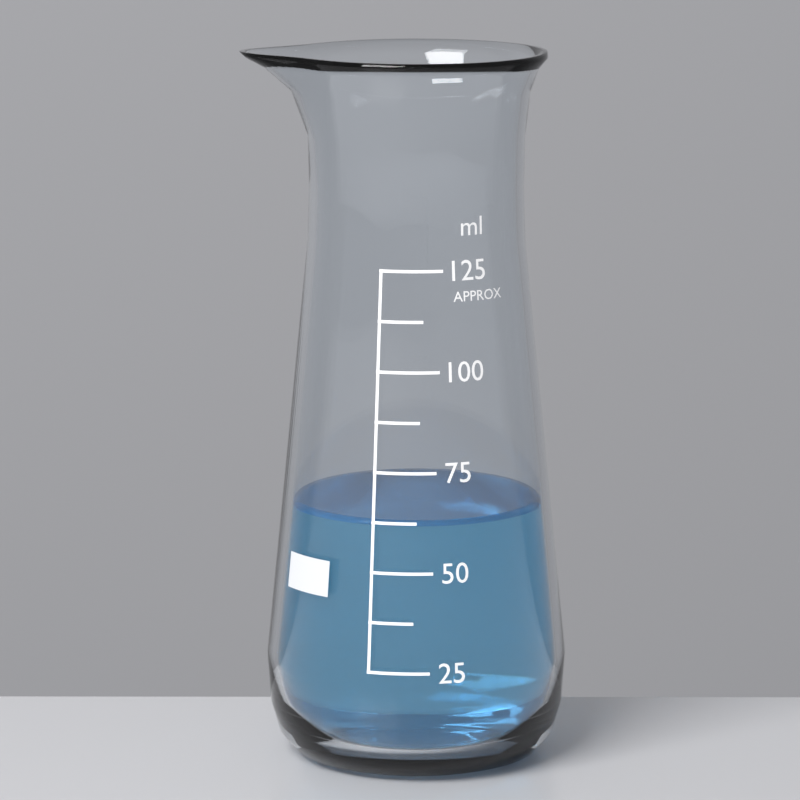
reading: 62.5 ml
